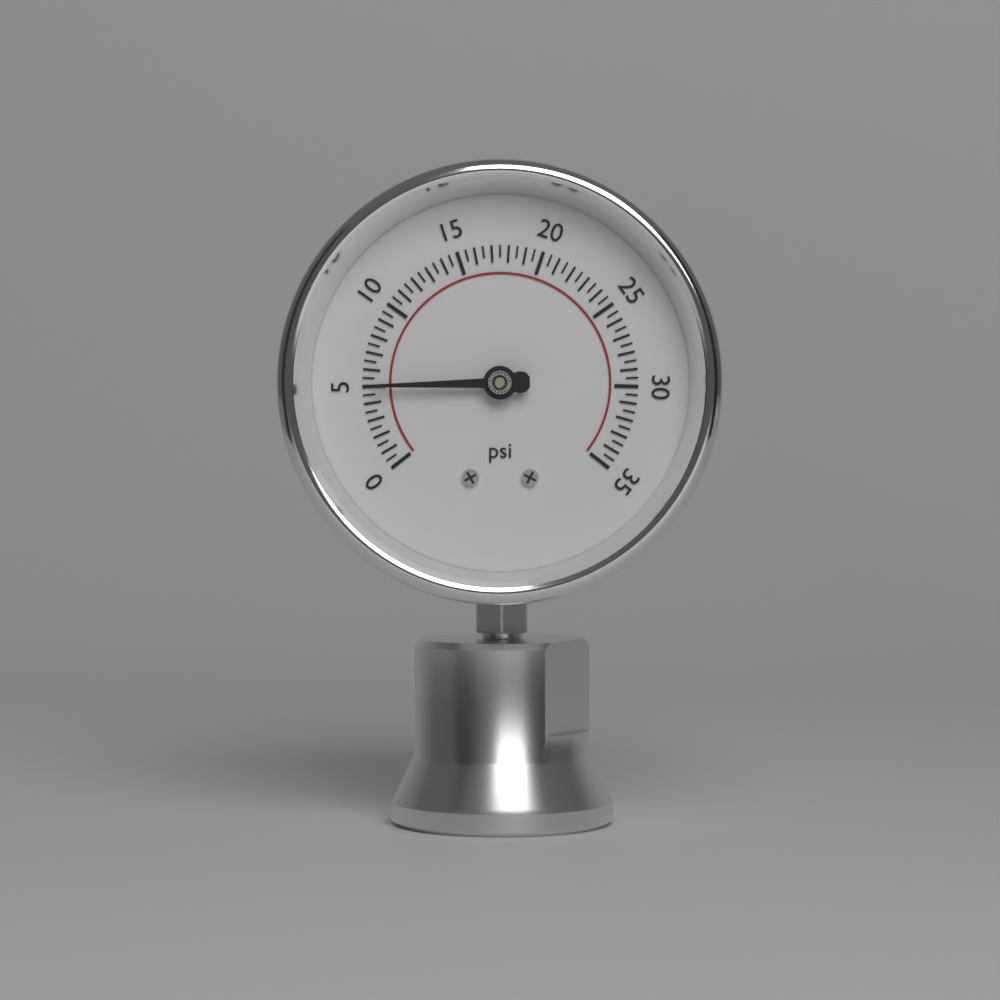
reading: 5.0 psi
